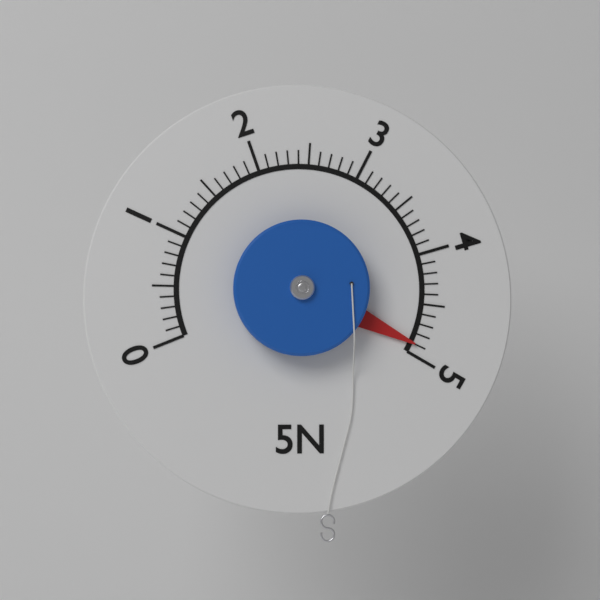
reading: 4.9 N
